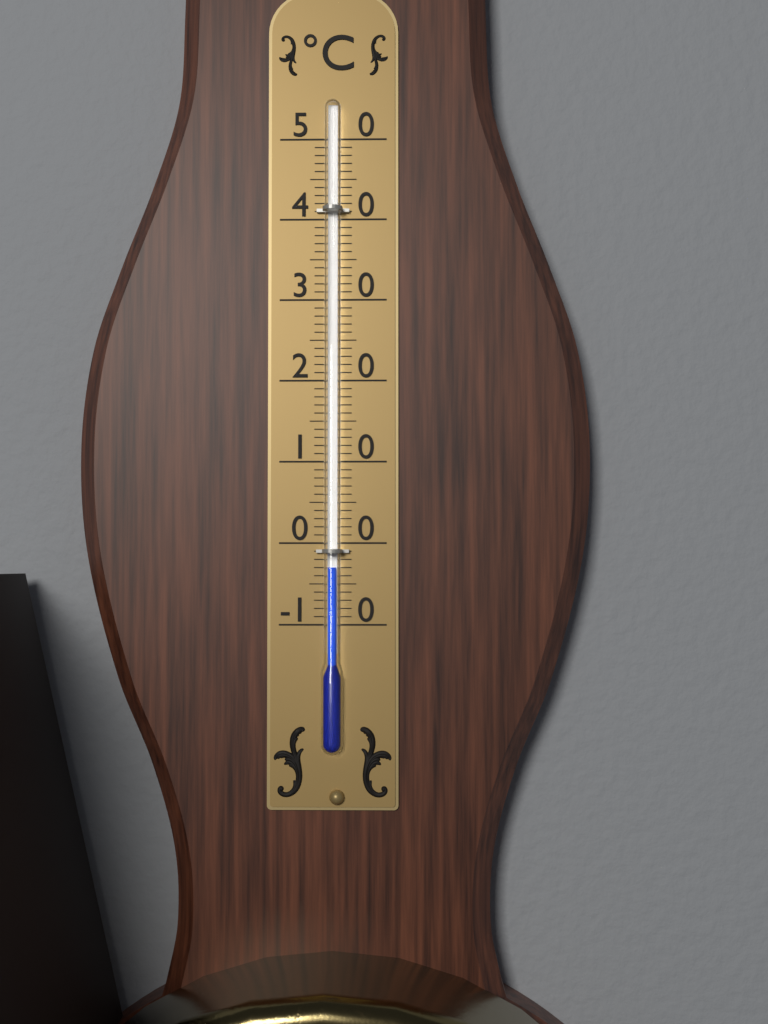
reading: -3 °C
